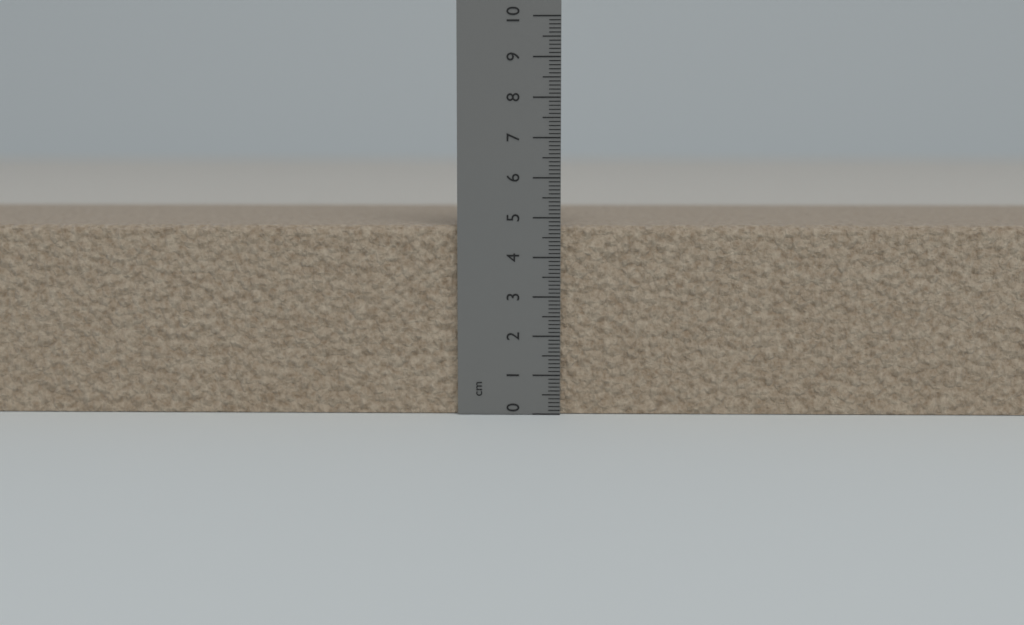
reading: 4.8 cm
